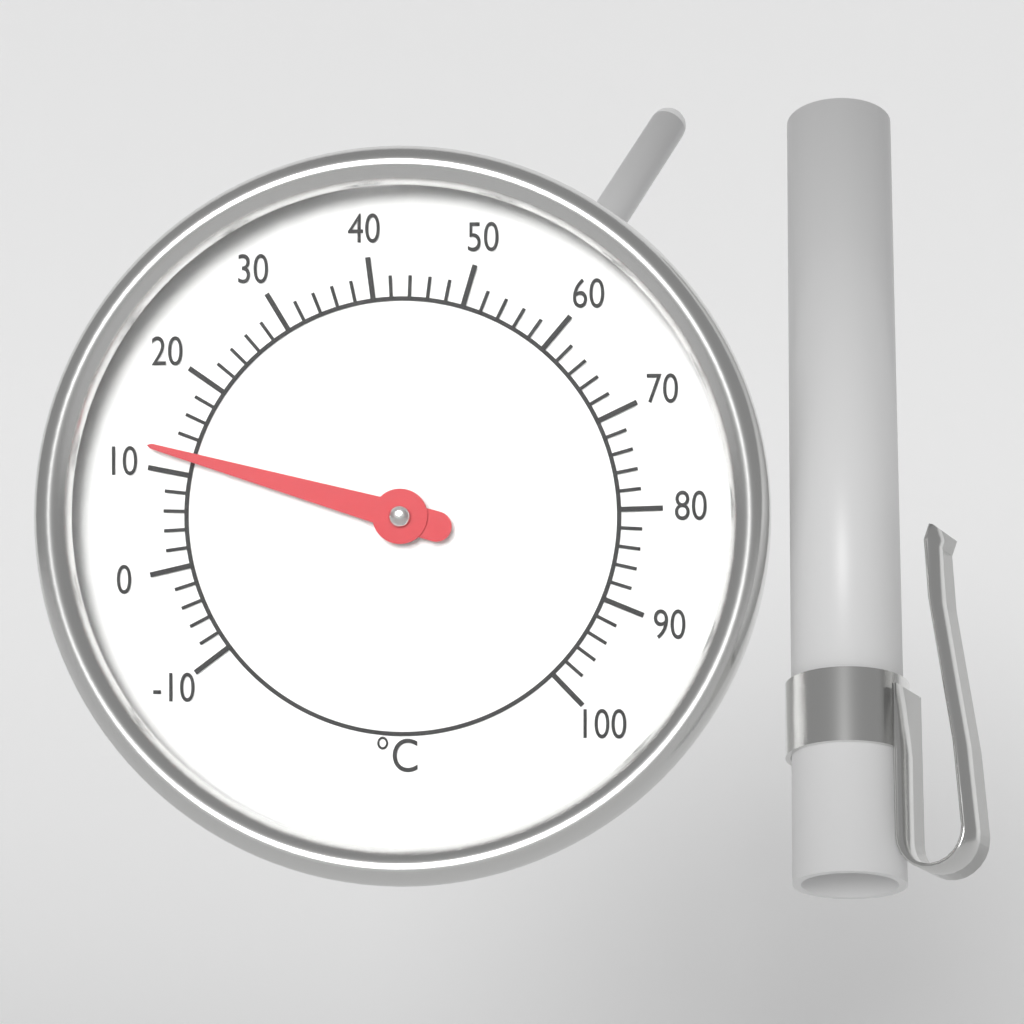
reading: 12 °C
